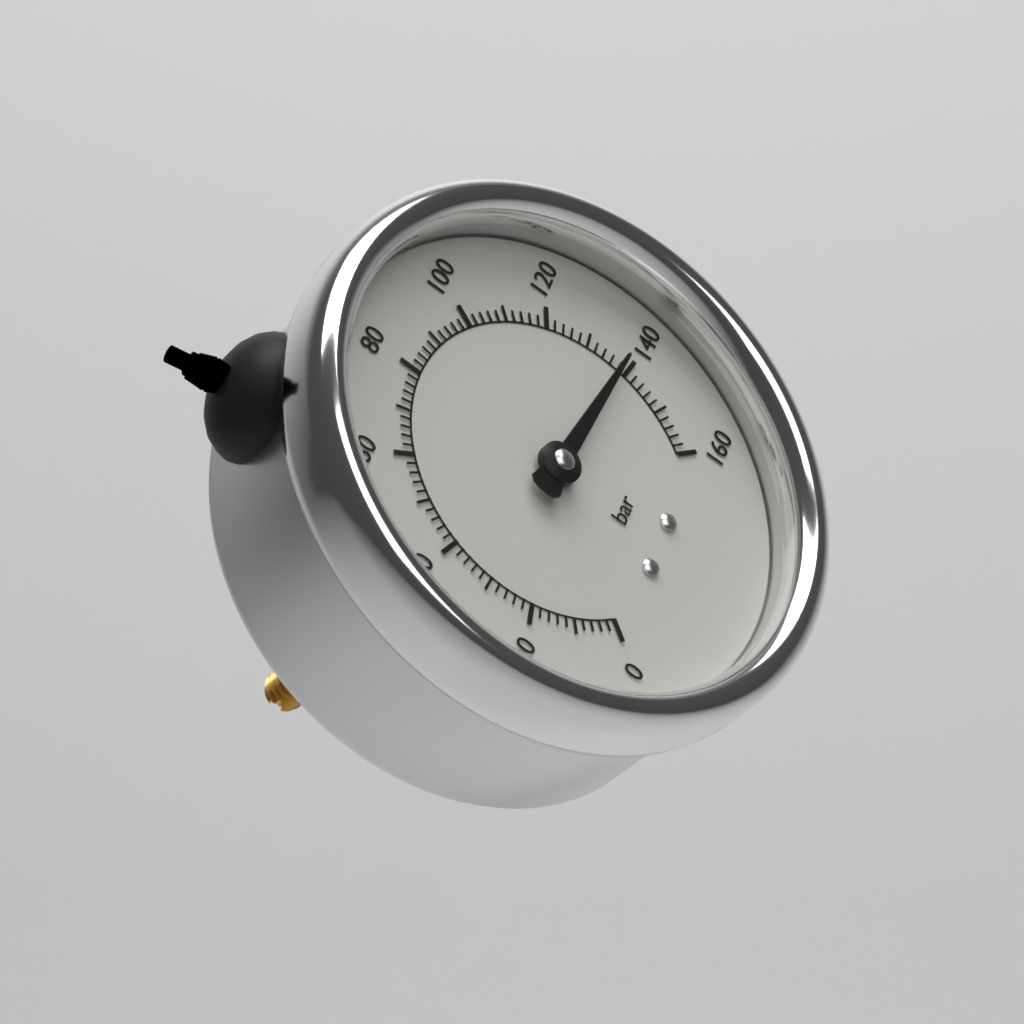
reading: 138 bar
